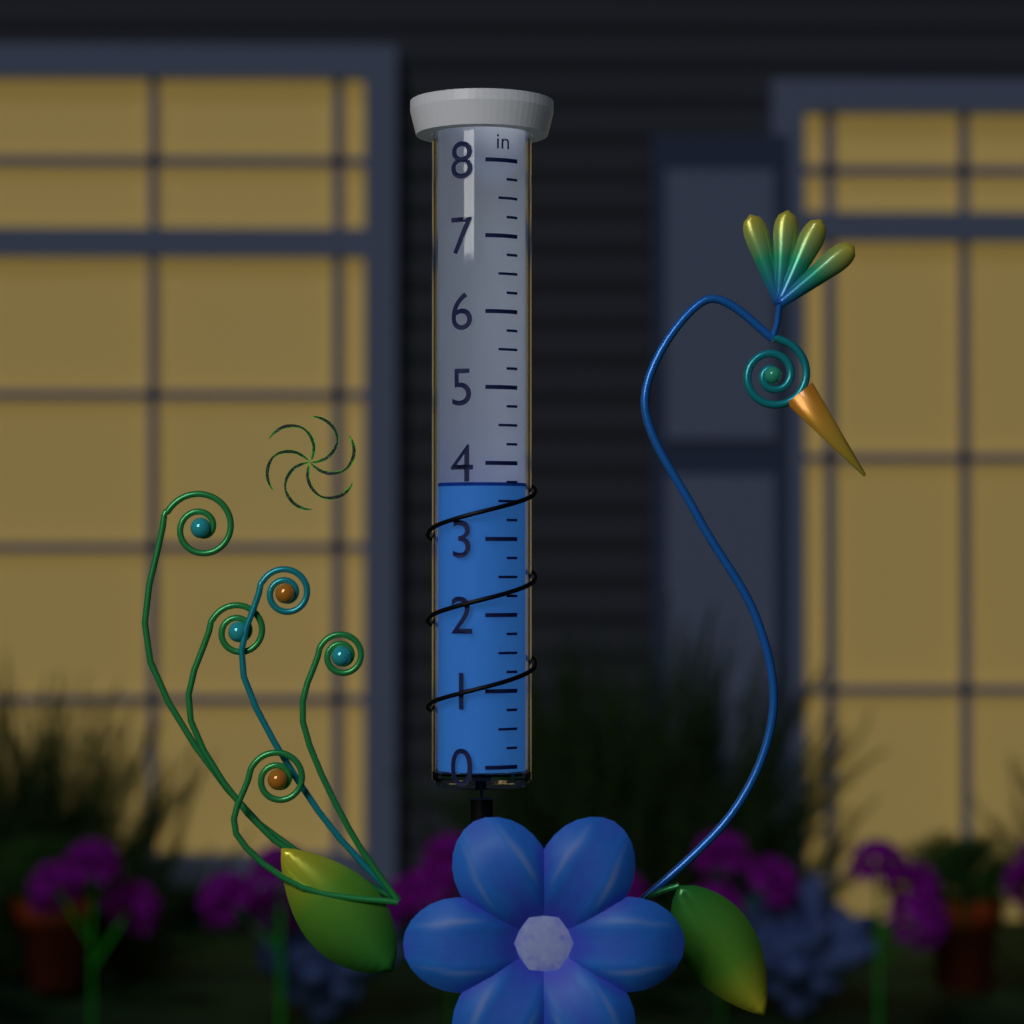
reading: 3.75 in
